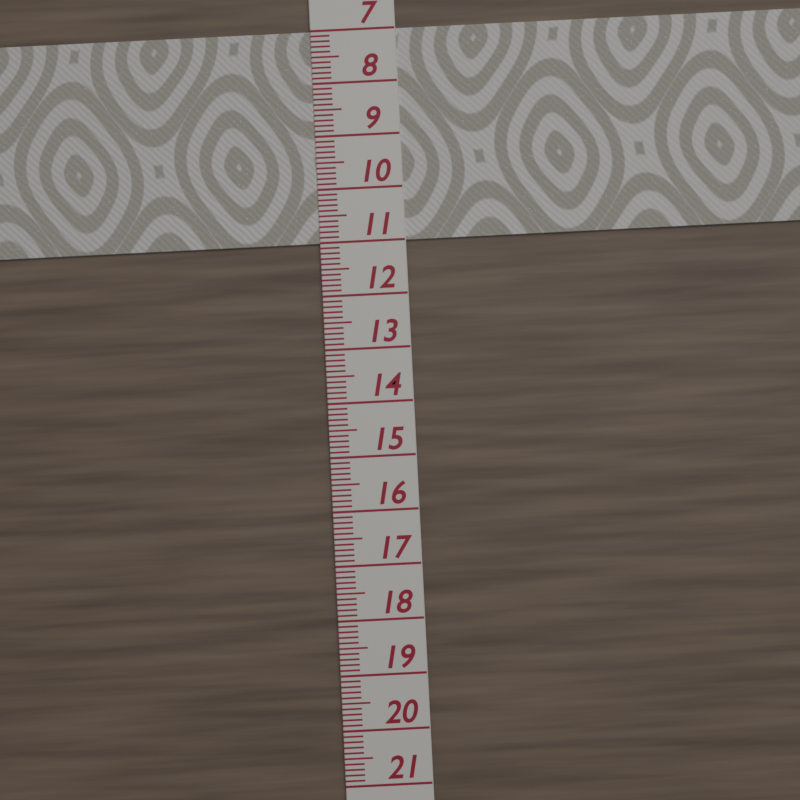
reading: 11.0 (no unit)
